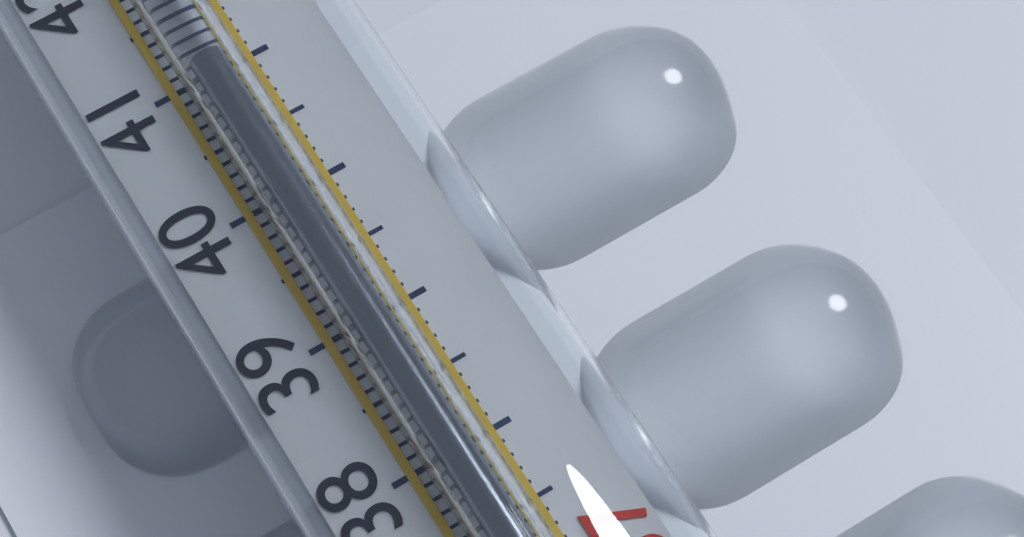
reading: 41.0 °C
